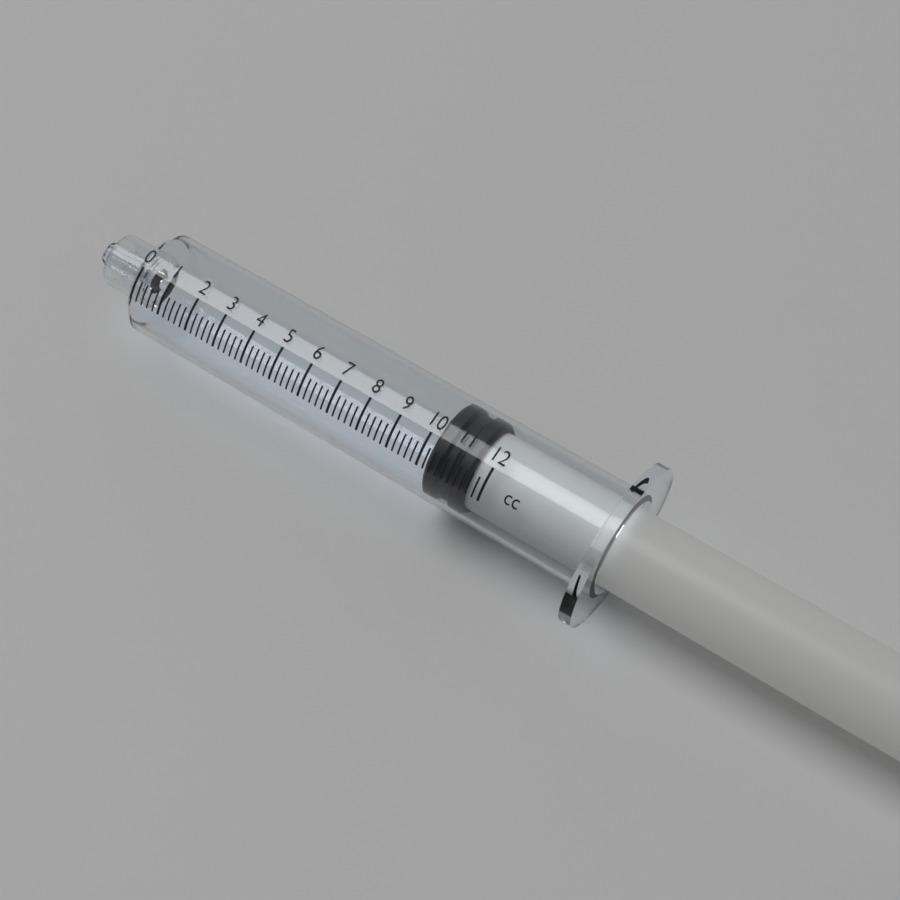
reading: 10.2 cc
